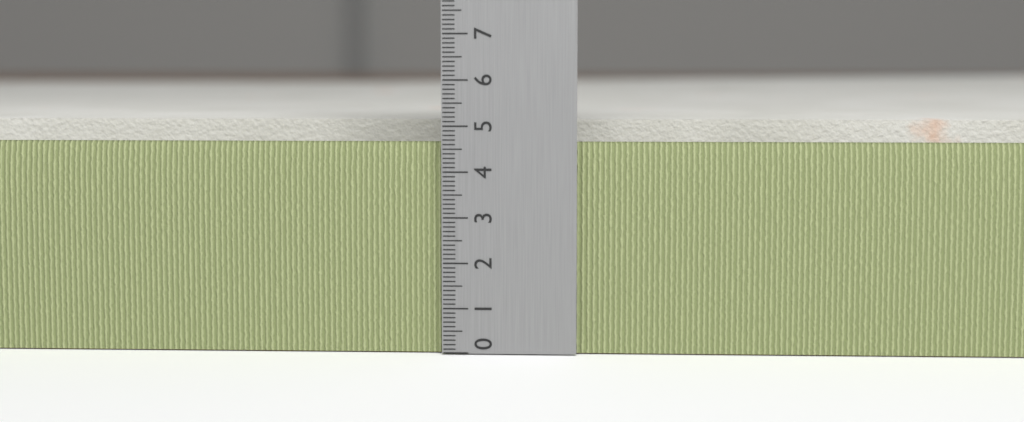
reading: 5.0 (no unit)
